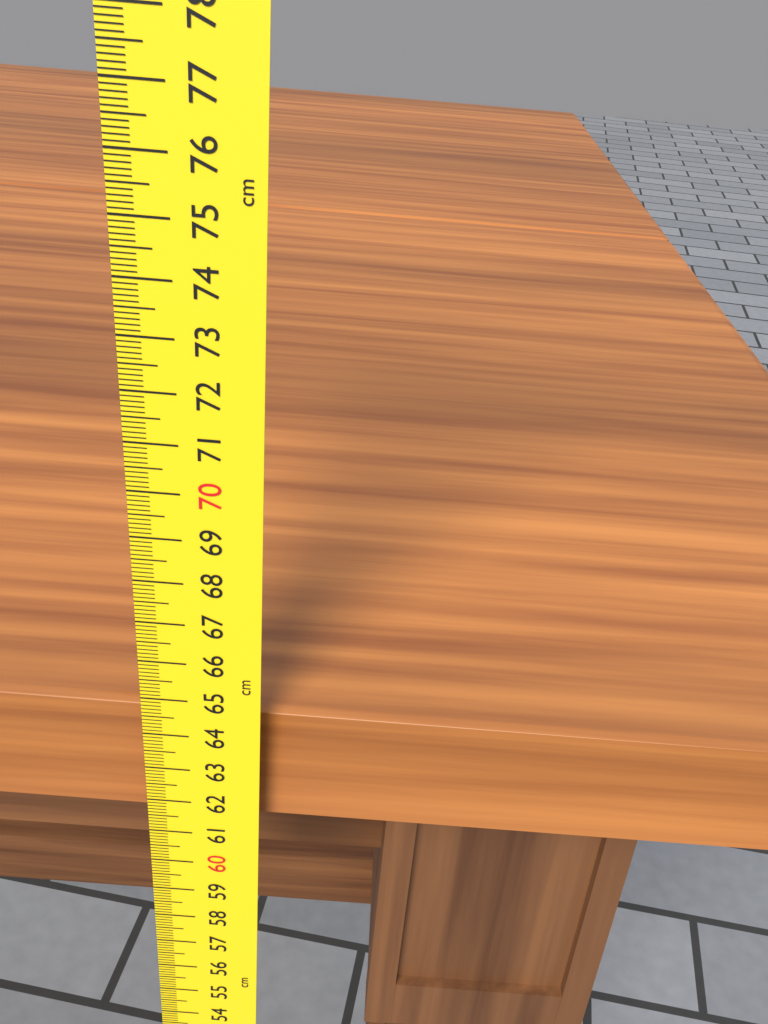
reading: 64.4 cm
